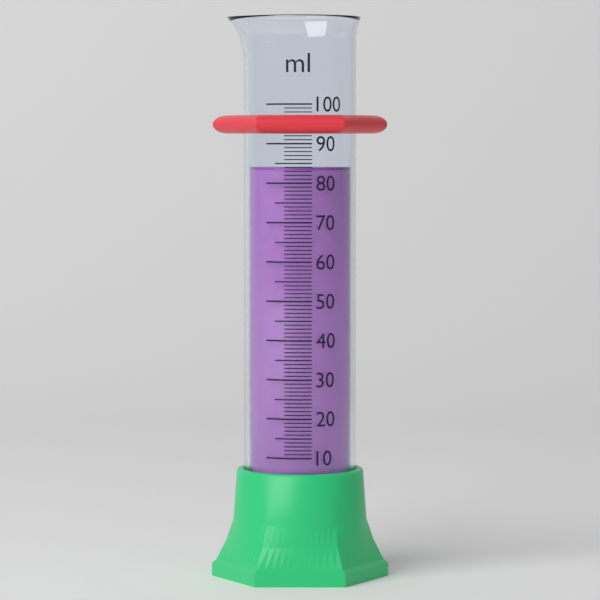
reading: 84 ml
